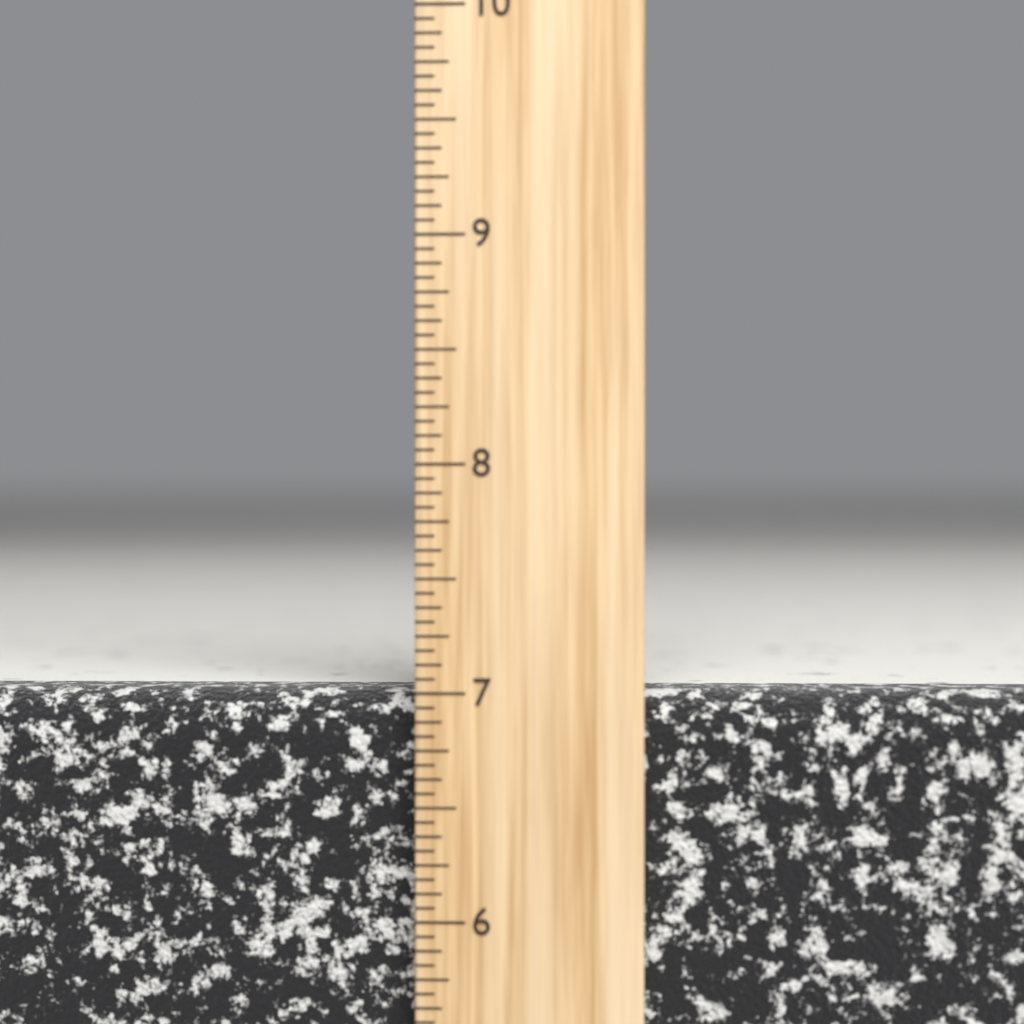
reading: 7.0000 inch
